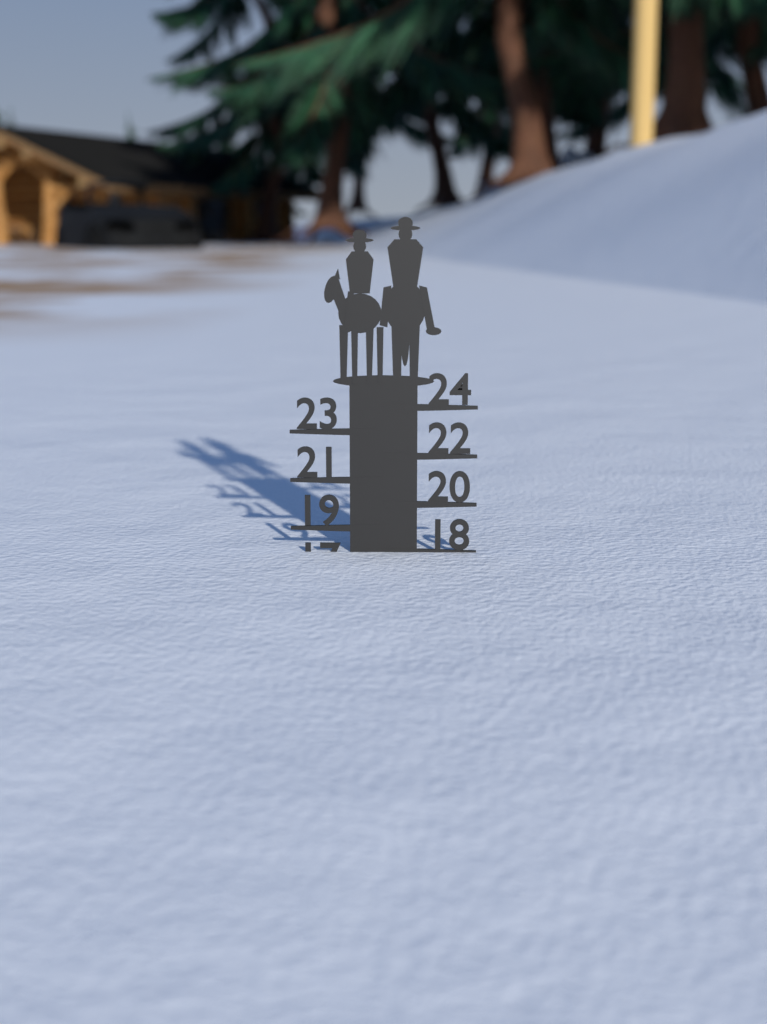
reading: 18 (no unit)
